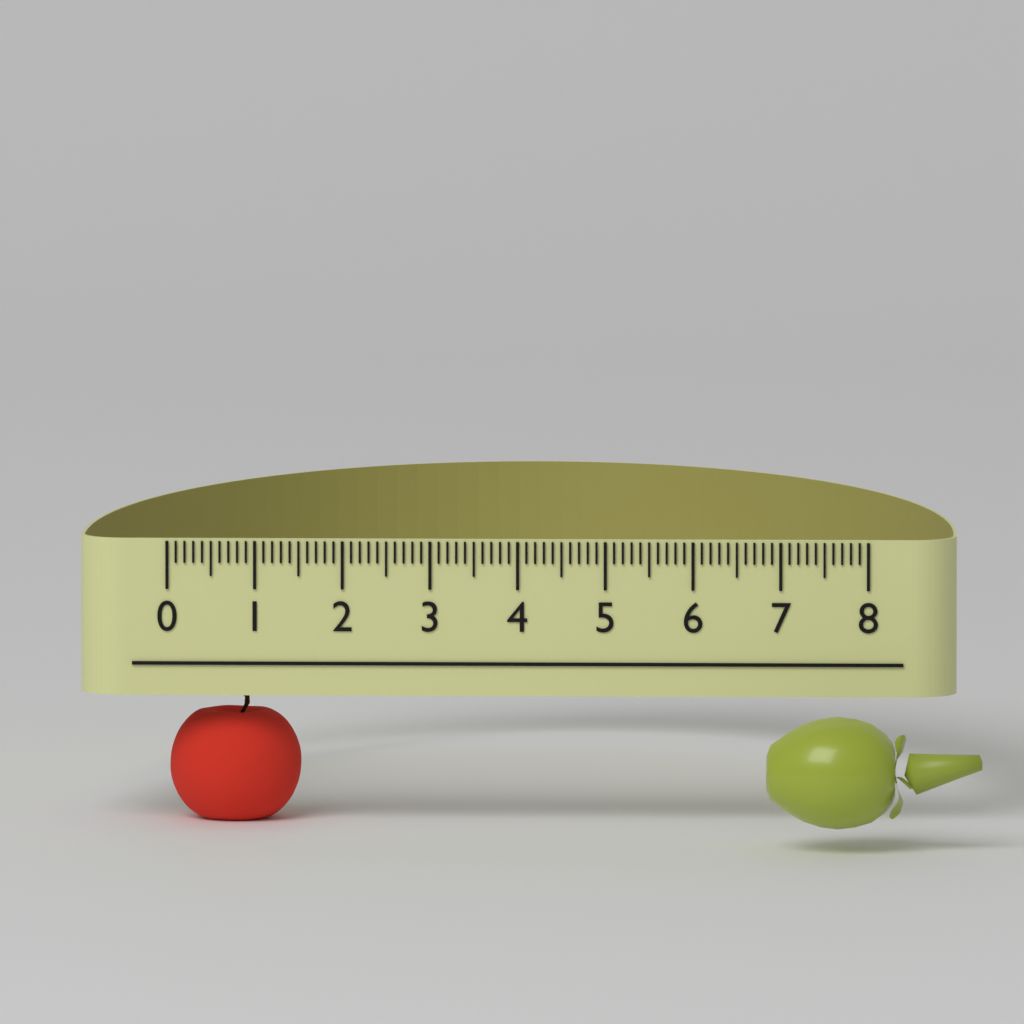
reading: 1.5 (no unit)
